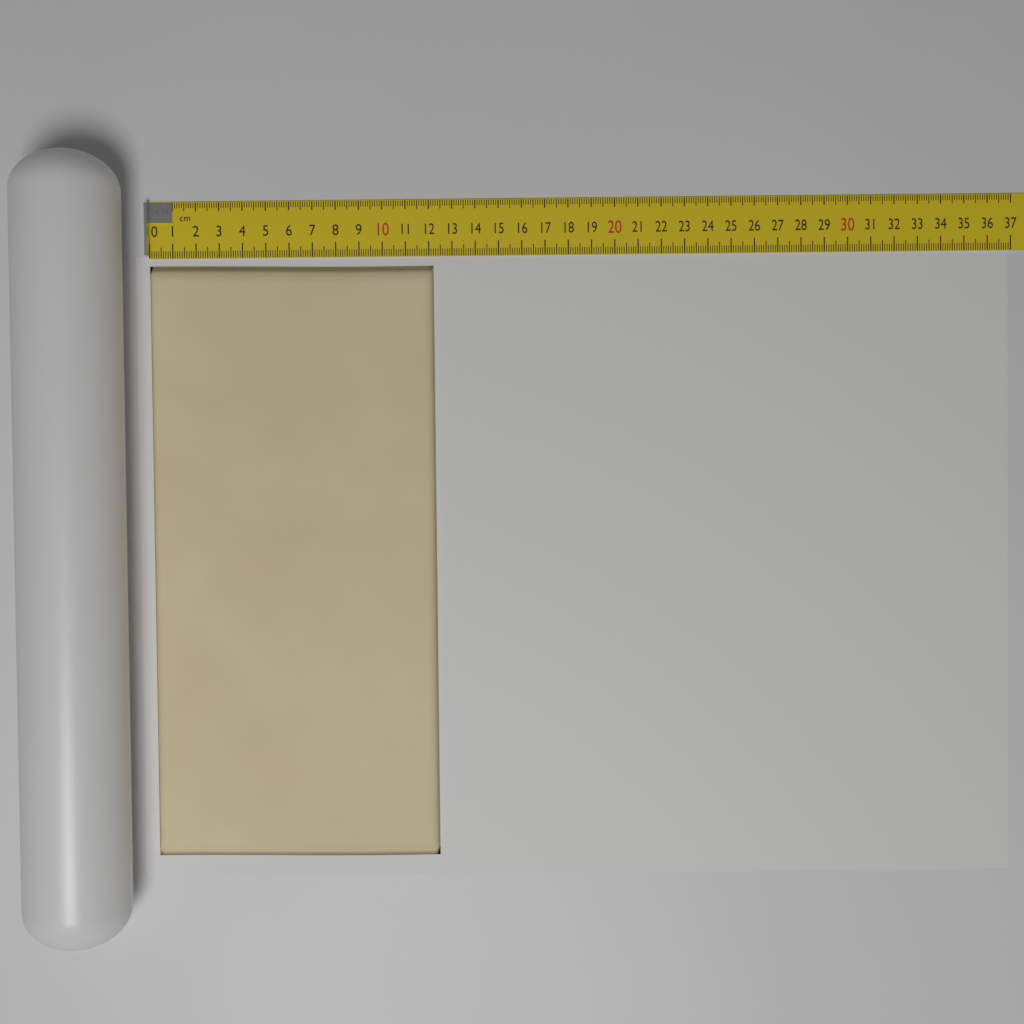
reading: 12.2 cm
